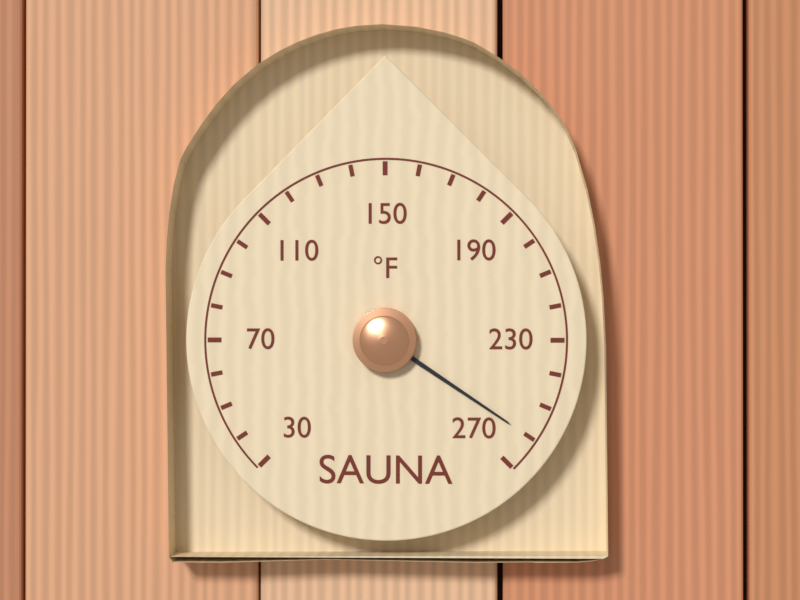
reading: 260 °F
